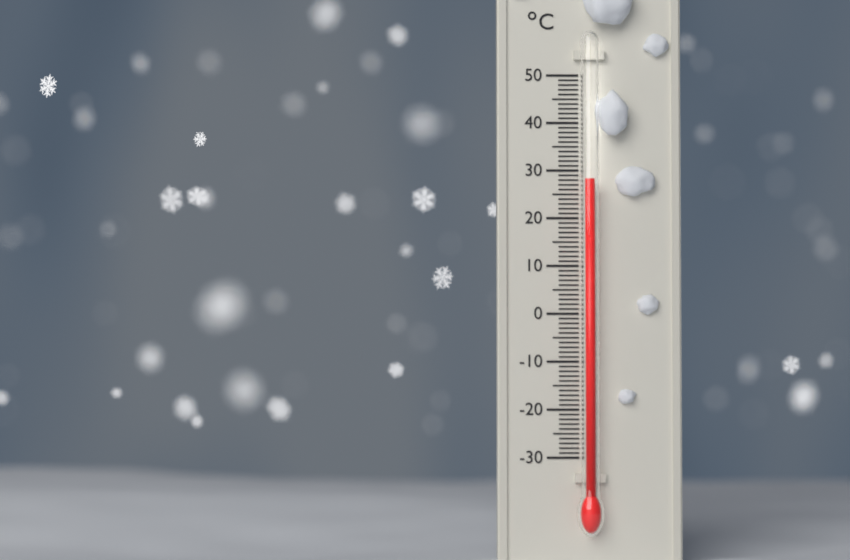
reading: 28 °C
